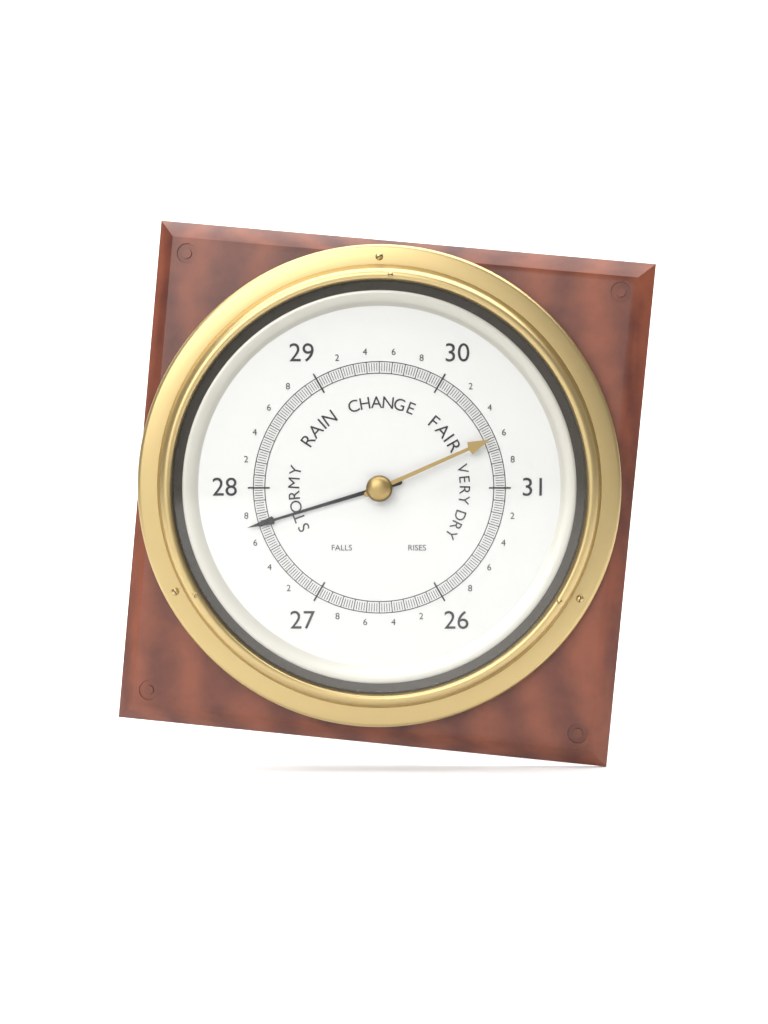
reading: 27.72 (no unit)
